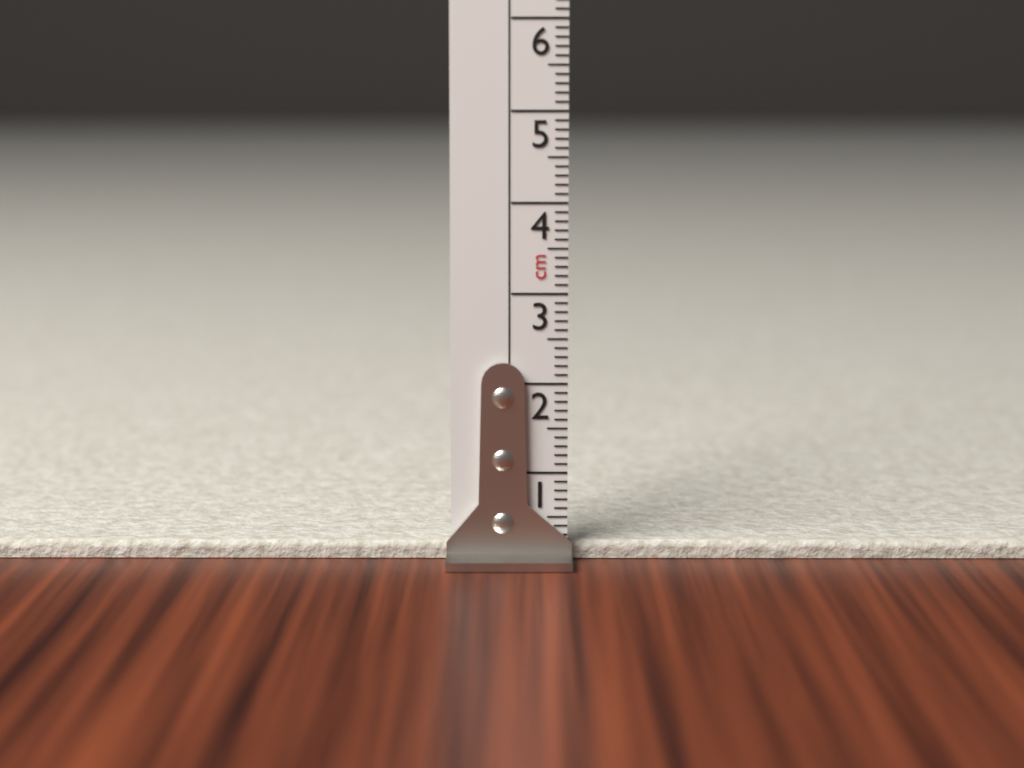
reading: 0.2 cm
